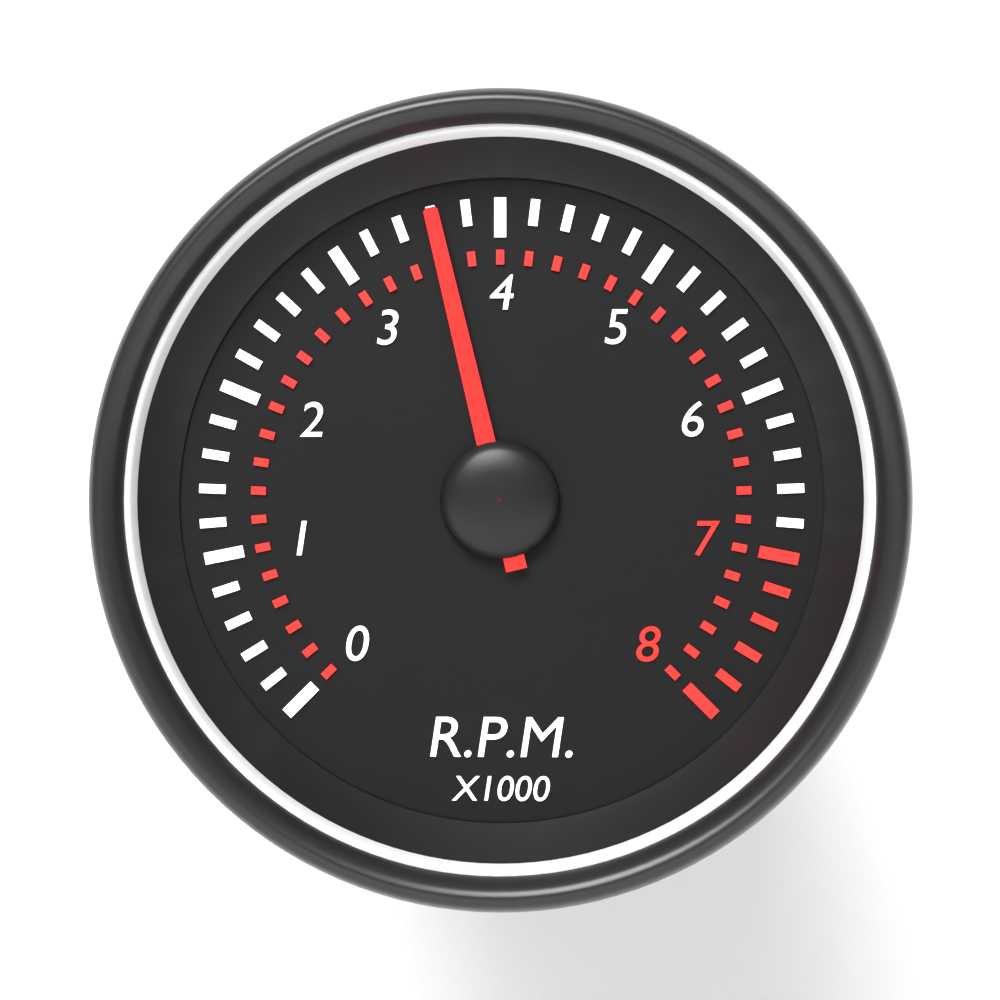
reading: 3.6 x1000 RPM
